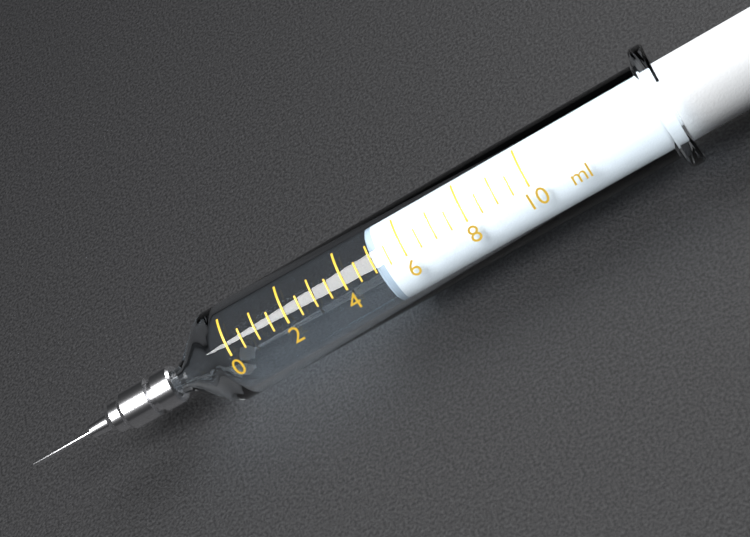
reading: 5.0 ml
